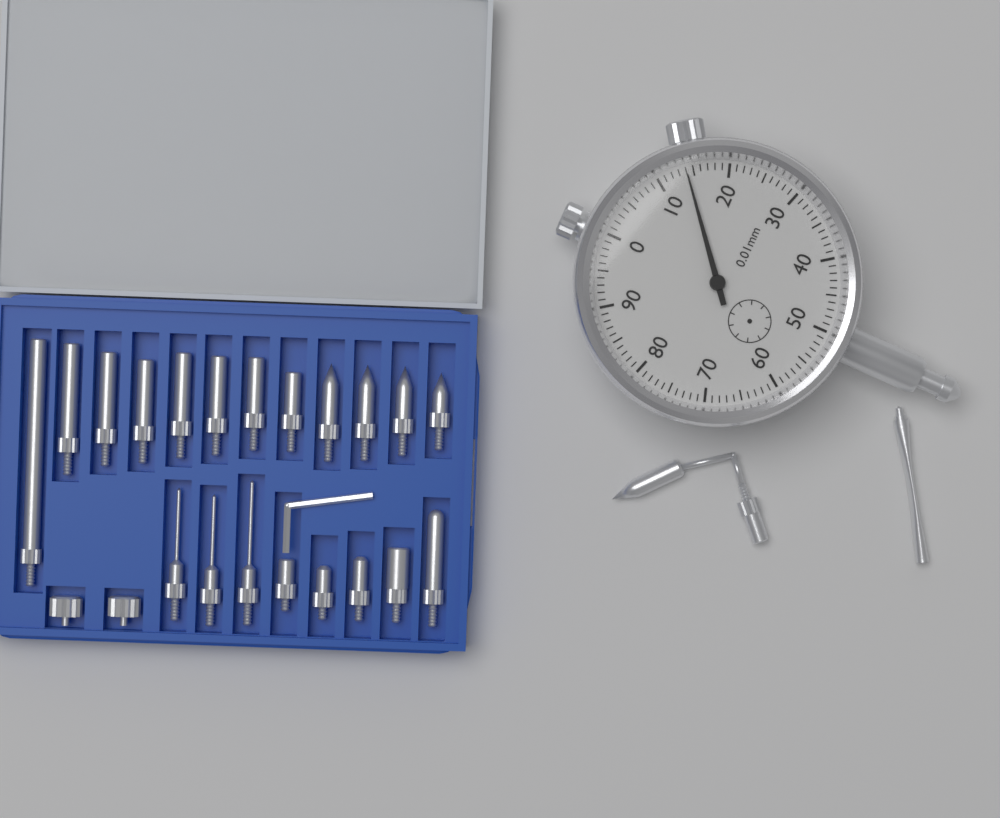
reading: 0.14 mm
